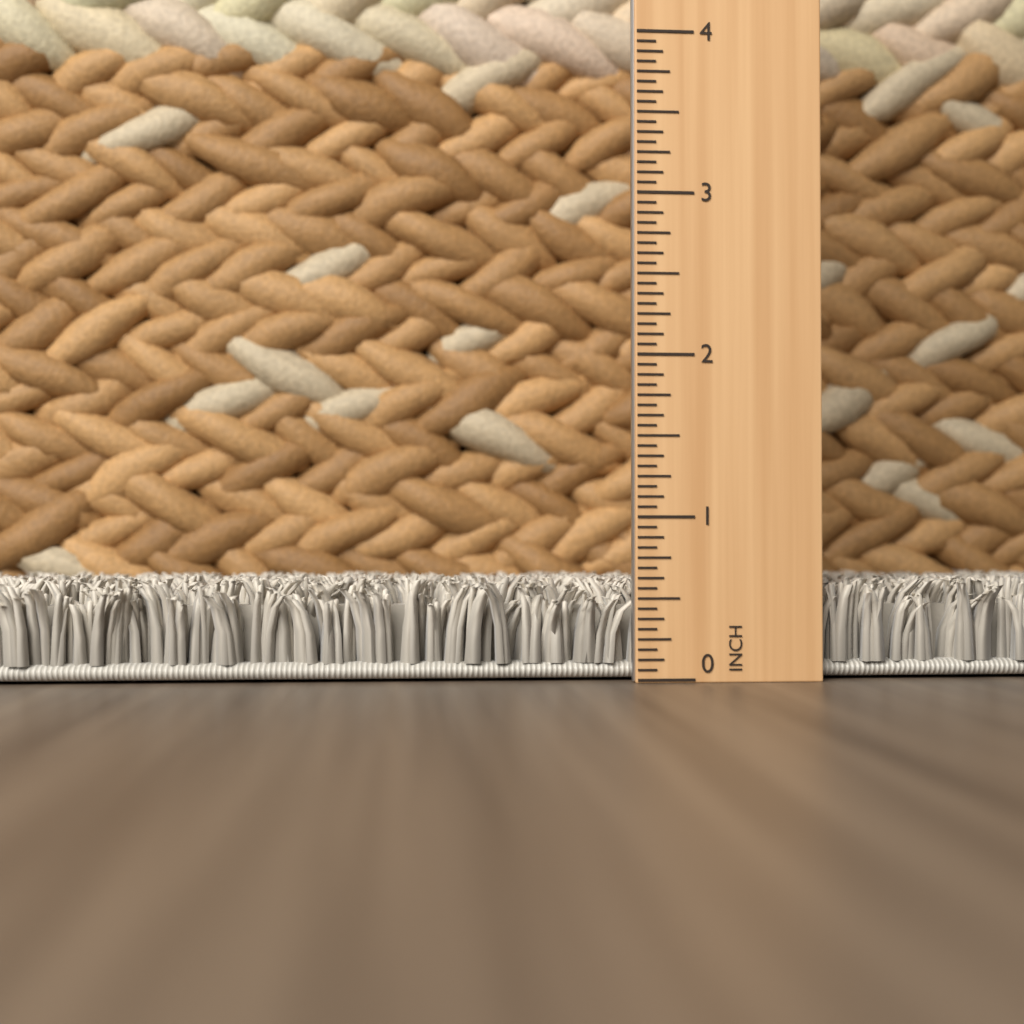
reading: 0.6250 in
